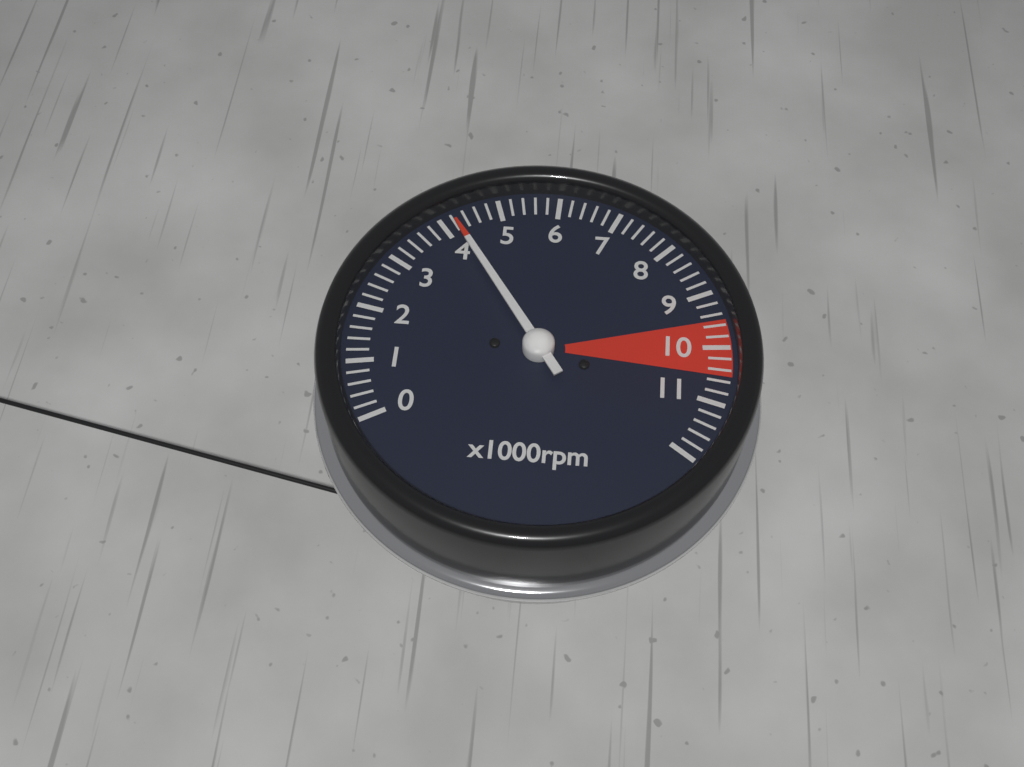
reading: 4200 rpm
